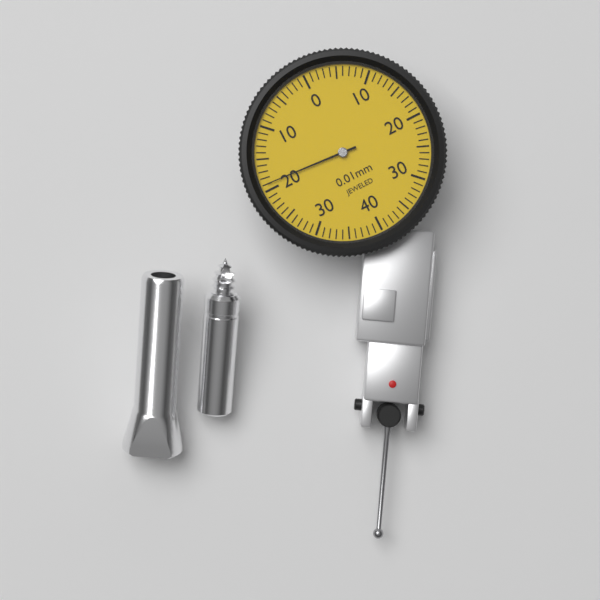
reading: 0.19 mm
